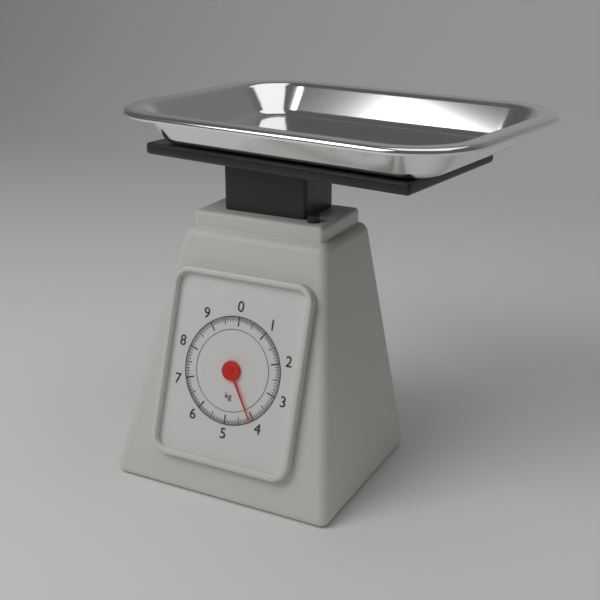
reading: 4.10 kg
